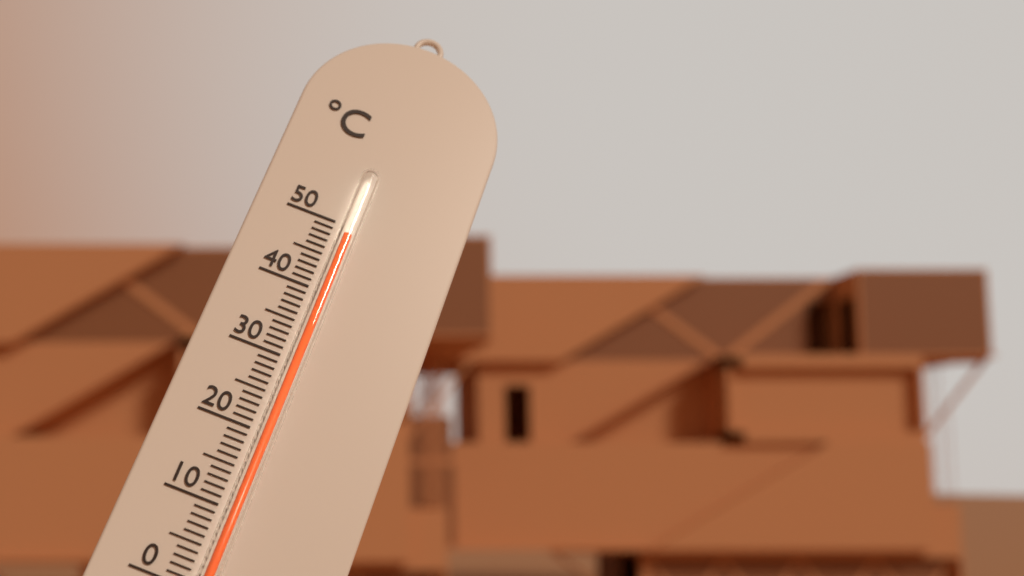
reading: 48 °C
